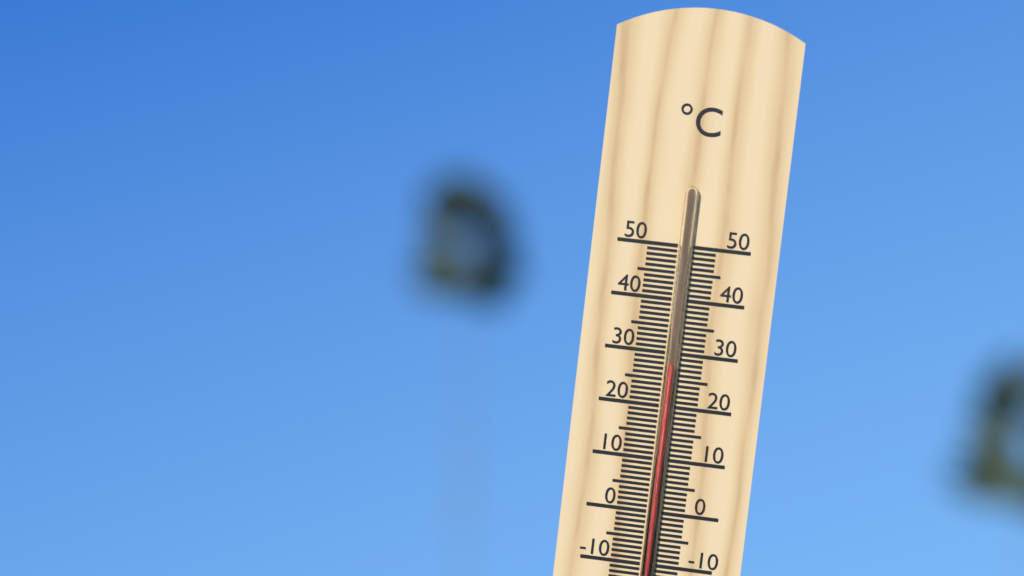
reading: 28 °C
